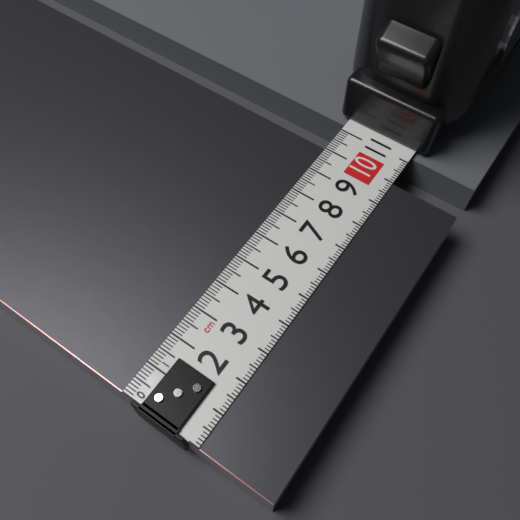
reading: 10.0 cm
